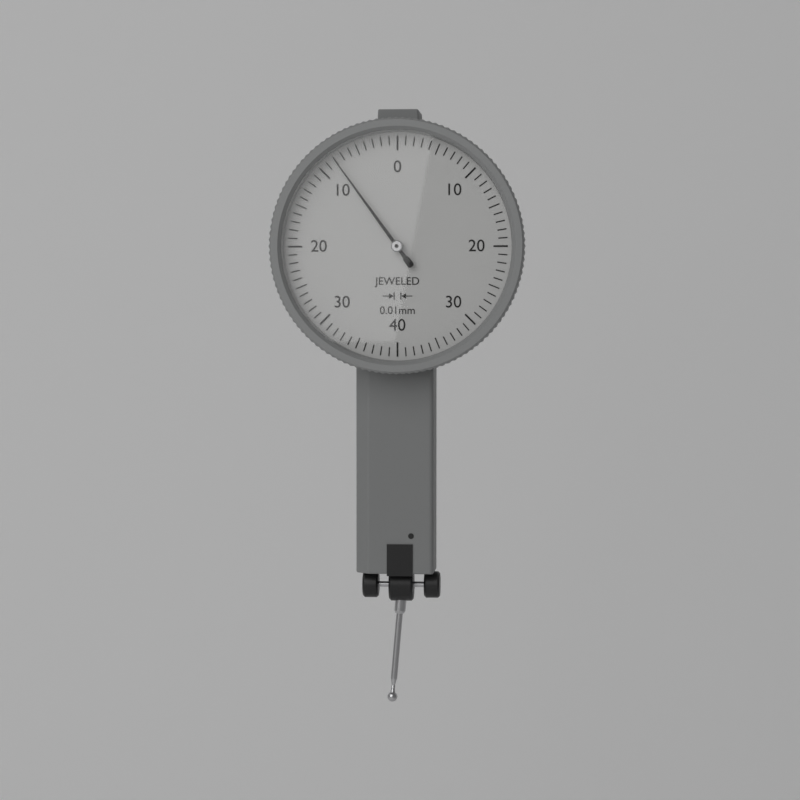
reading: 0.08 mm
